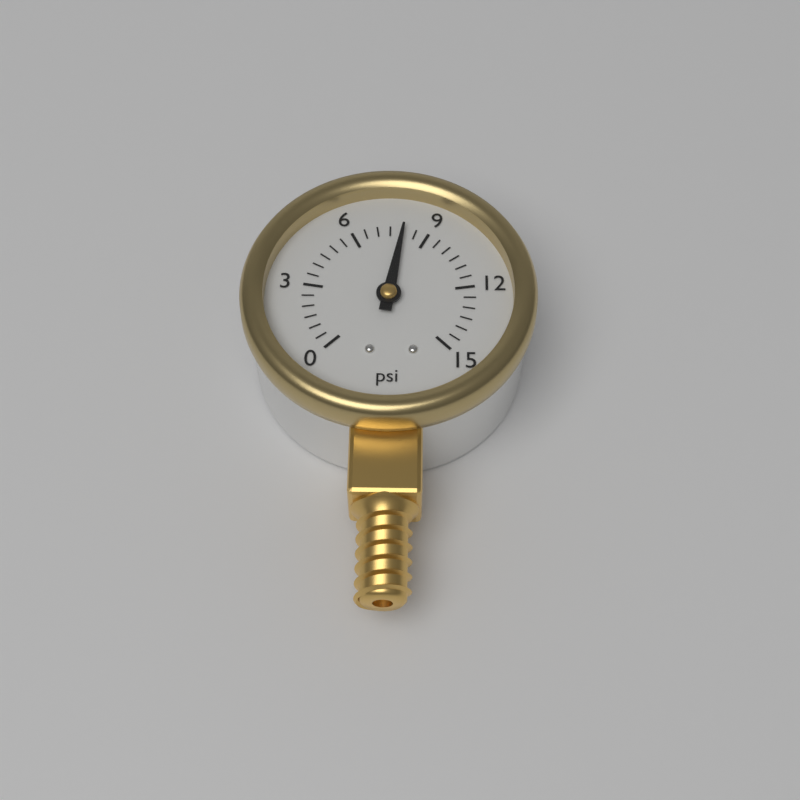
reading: 8.0 psi
